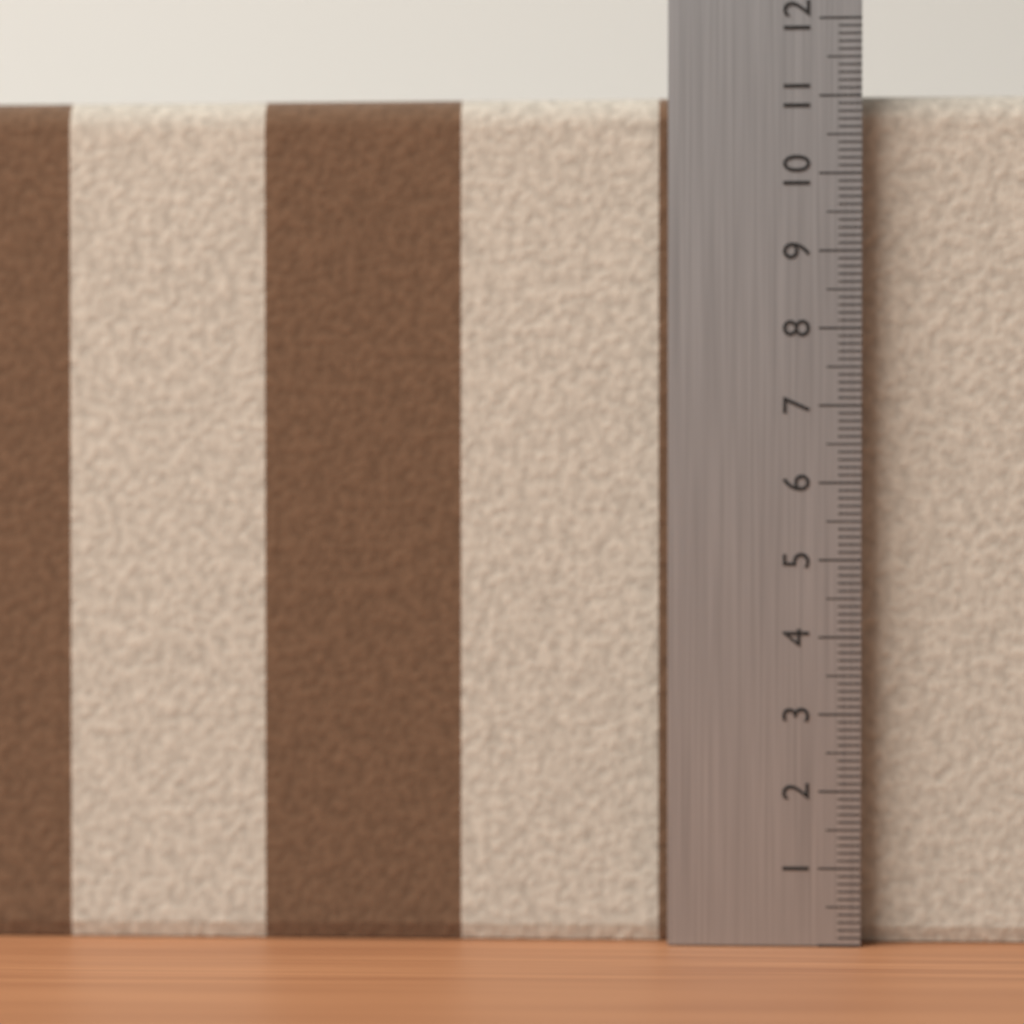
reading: 11.1 (no unit)
